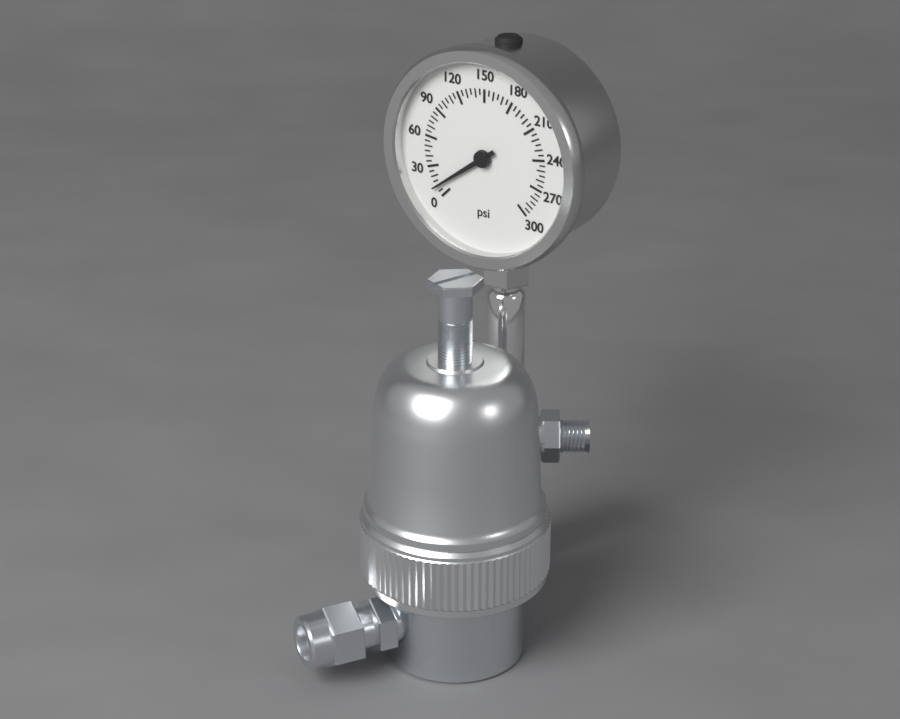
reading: 10 psi
